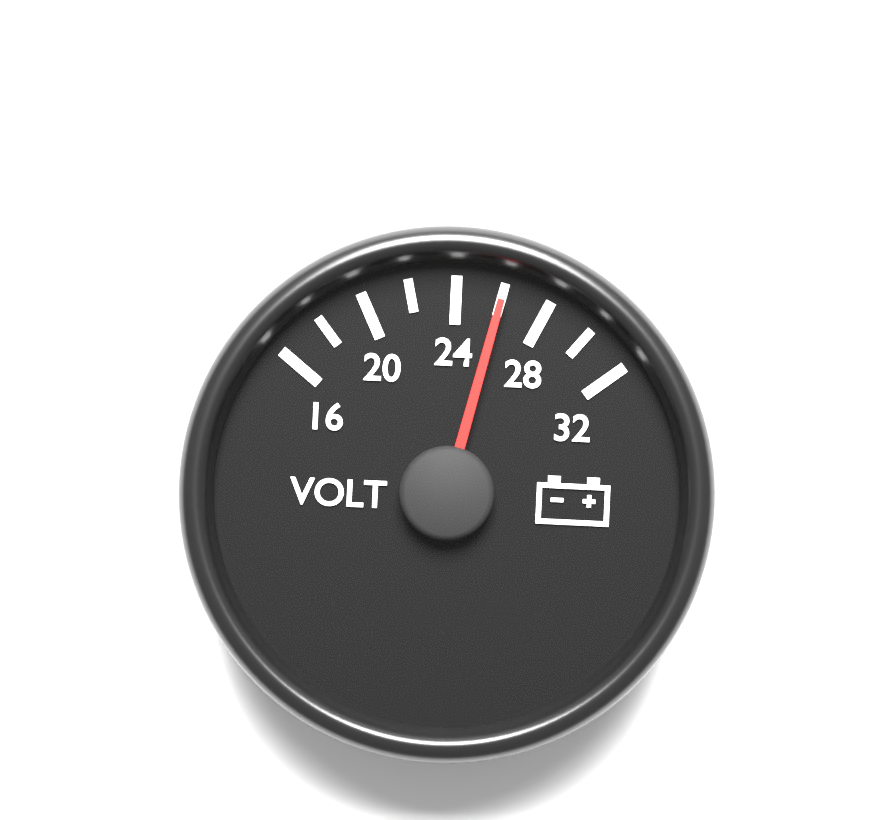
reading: 26 V
